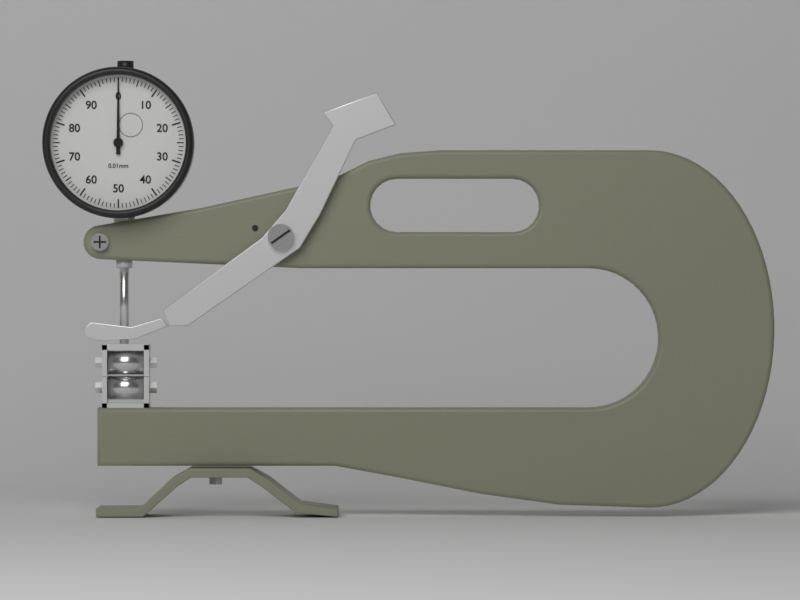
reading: 0.00 mm
